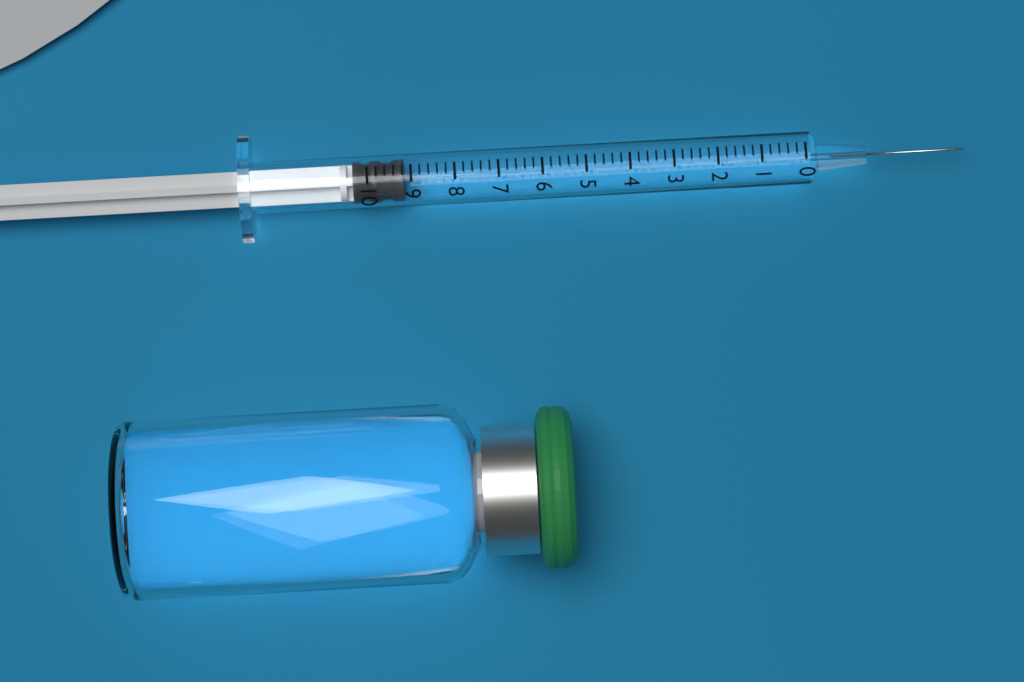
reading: 9.2 (no unit)
